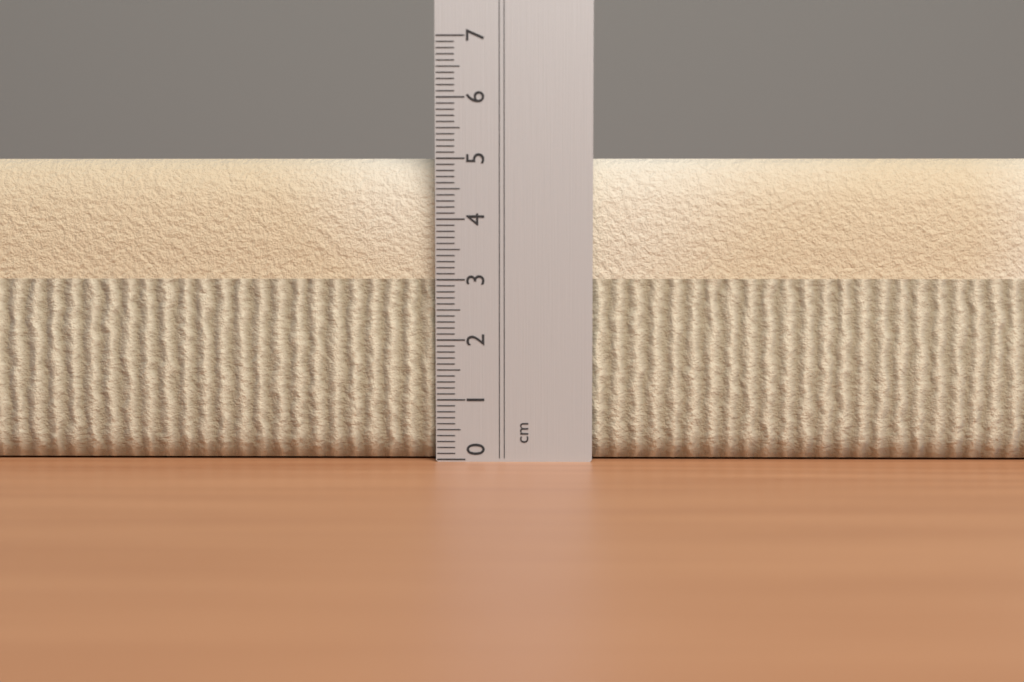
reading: 5.0 cm
